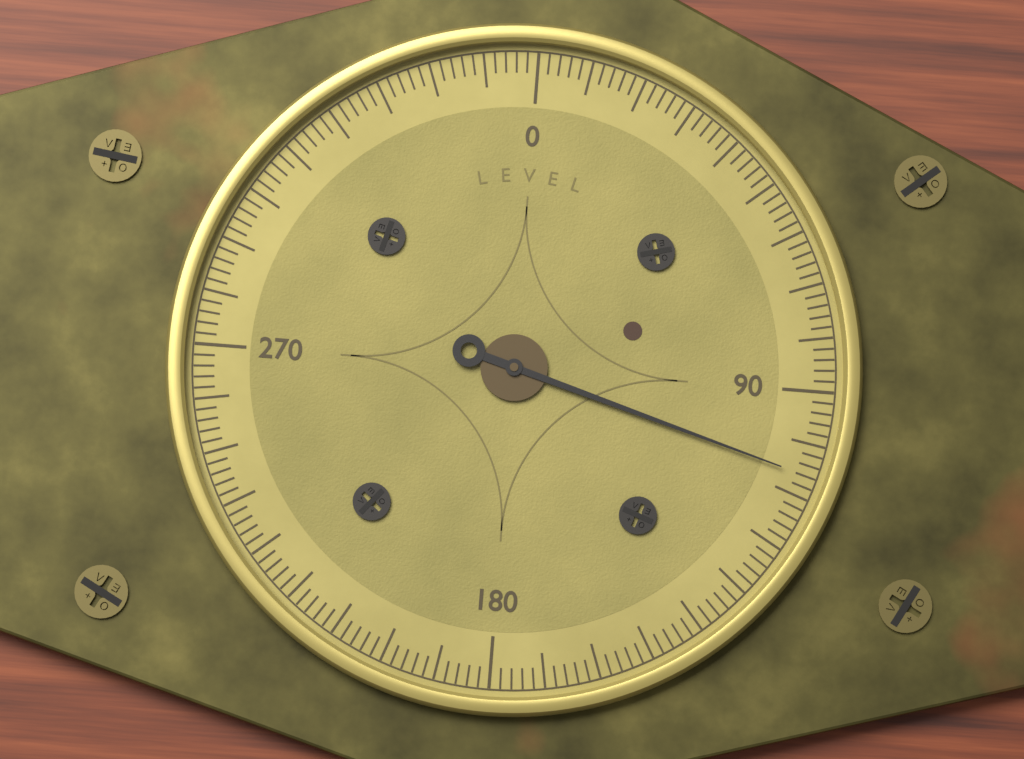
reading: 106 (no unit)
